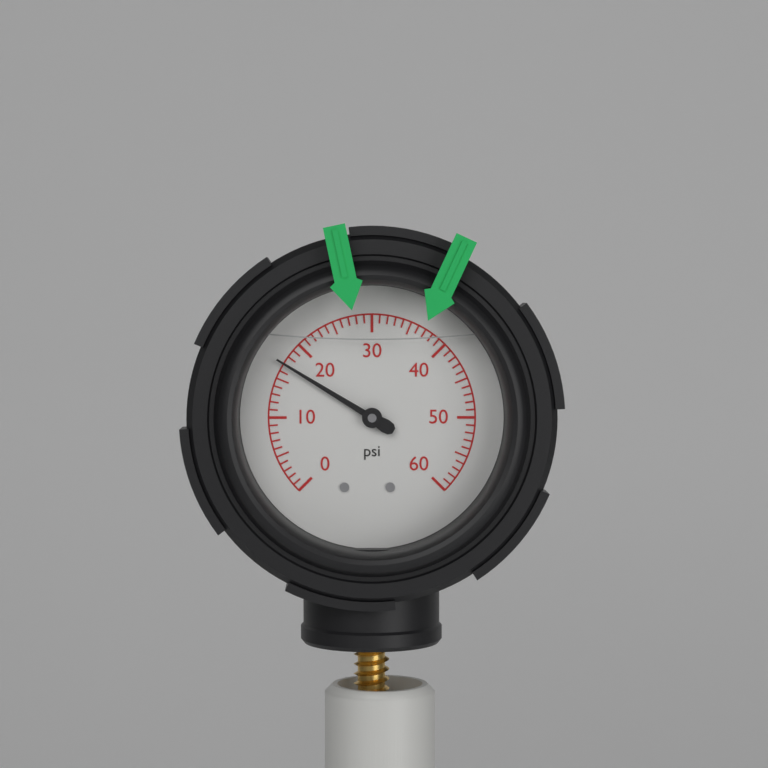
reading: 17 psi
